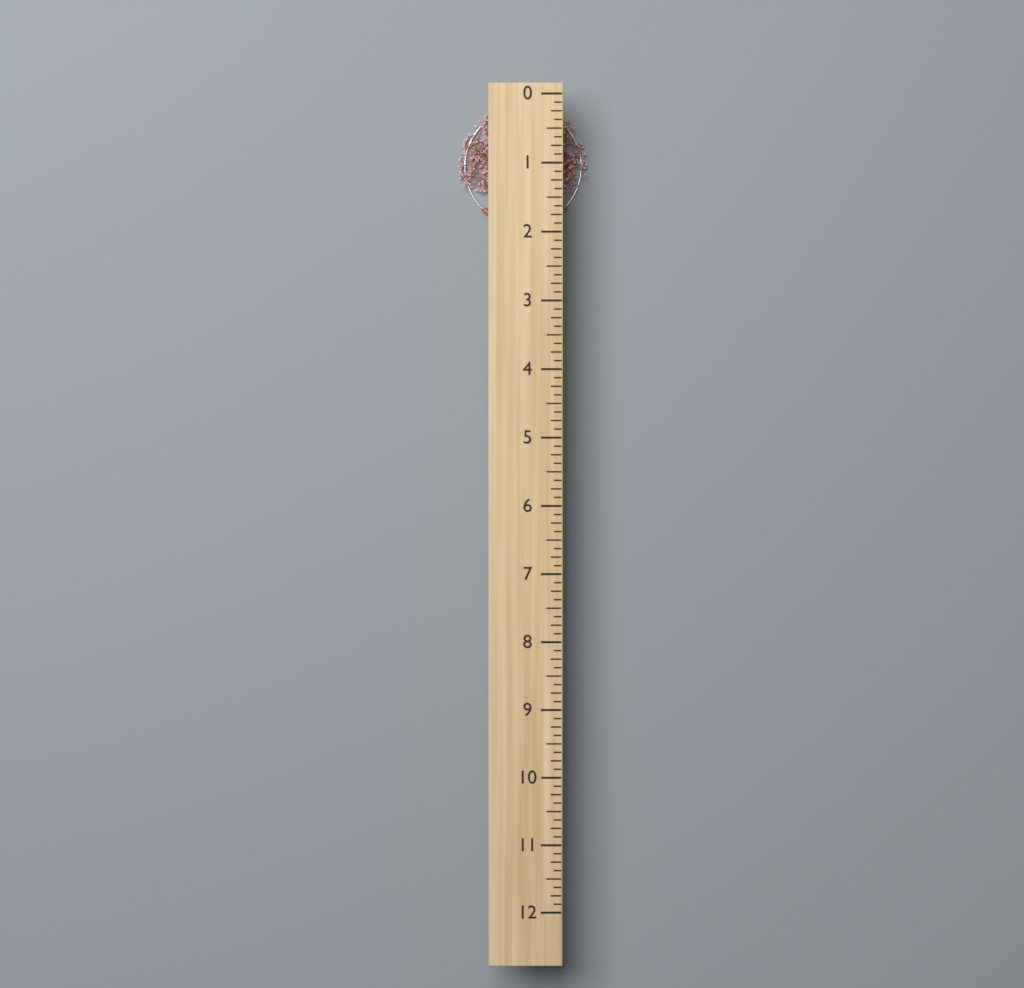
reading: 1.875 (no unit)
